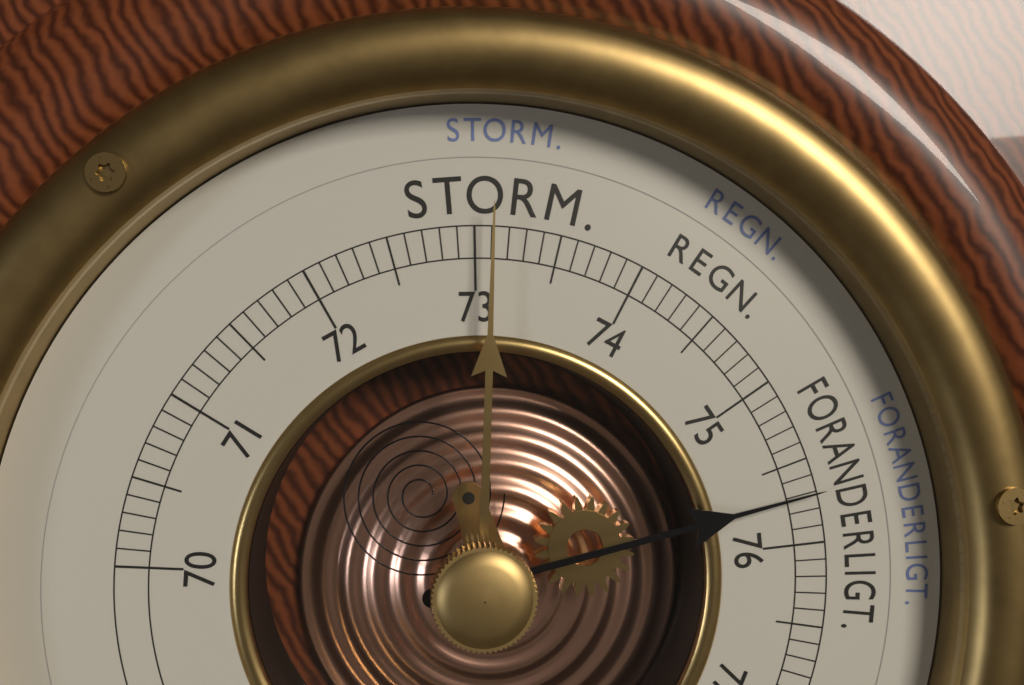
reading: 75.7 cm
